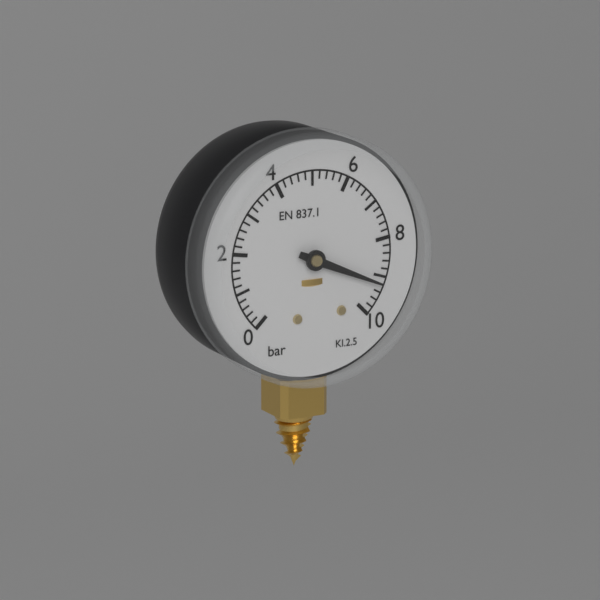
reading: 9.2 bar
